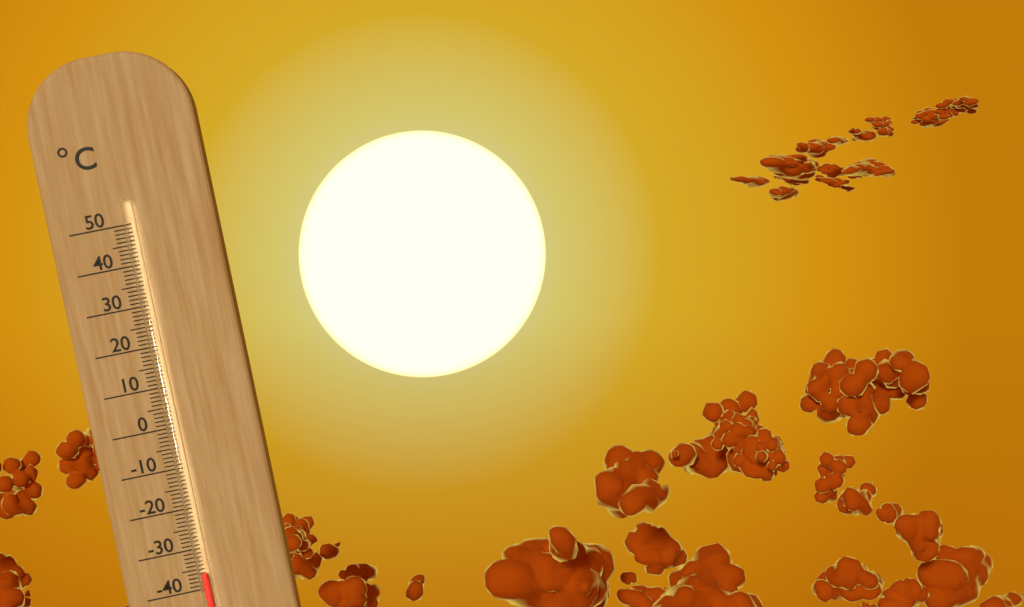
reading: -36 °C
